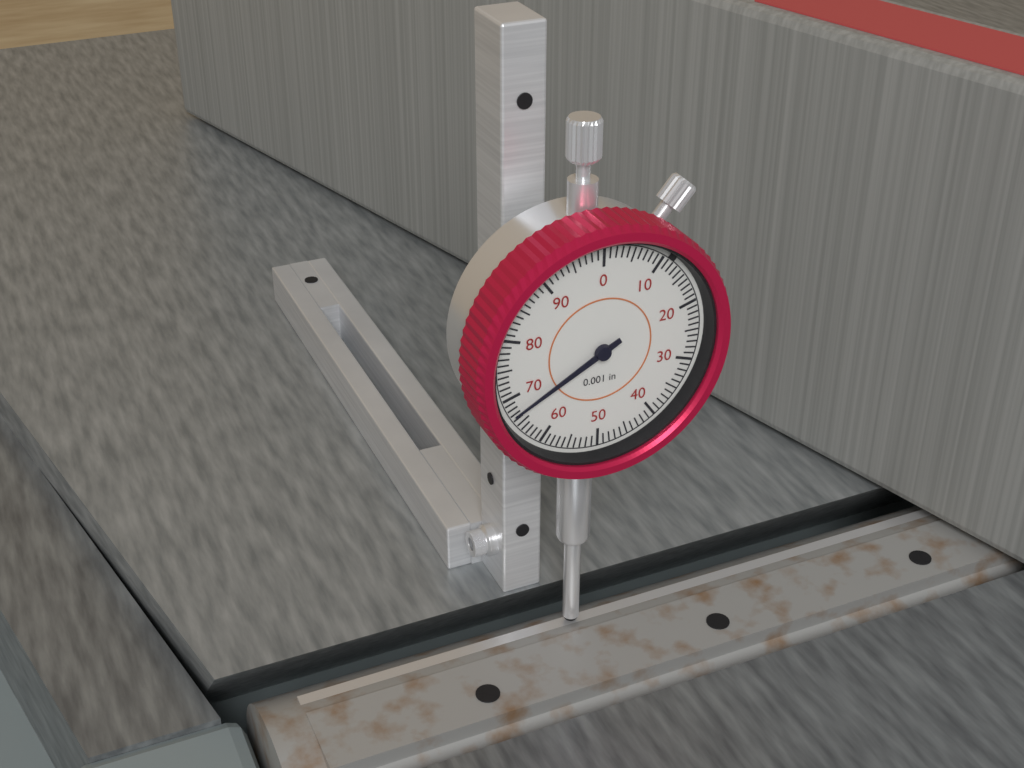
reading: 0.067 in
